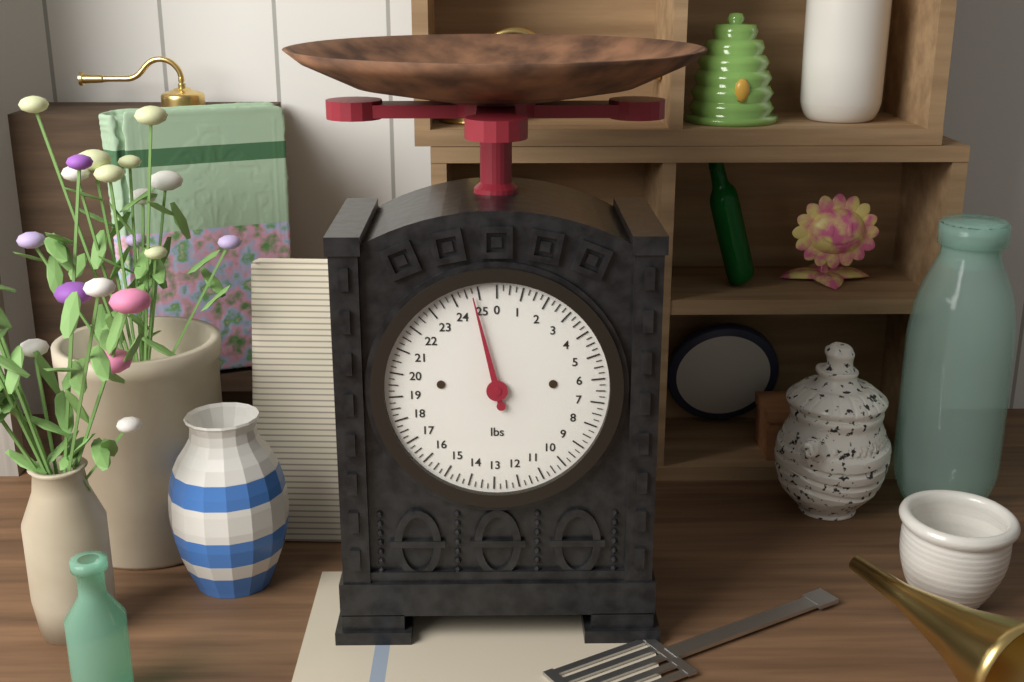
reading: 24.75 lbs
